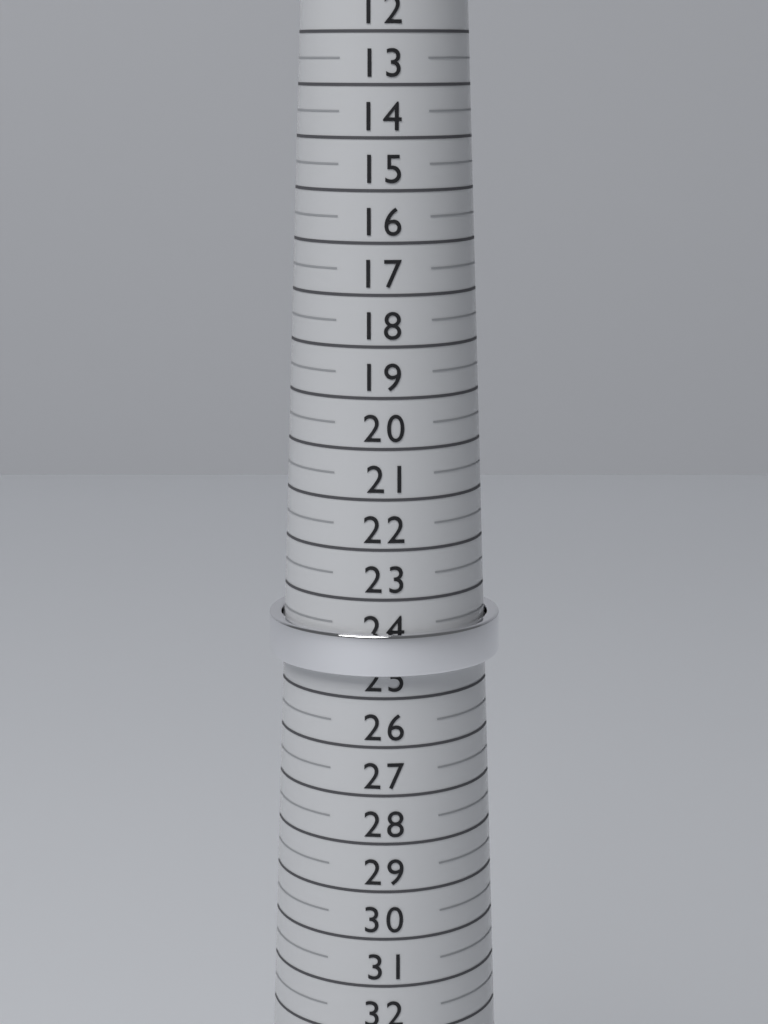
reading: 24.5 (no unit)
